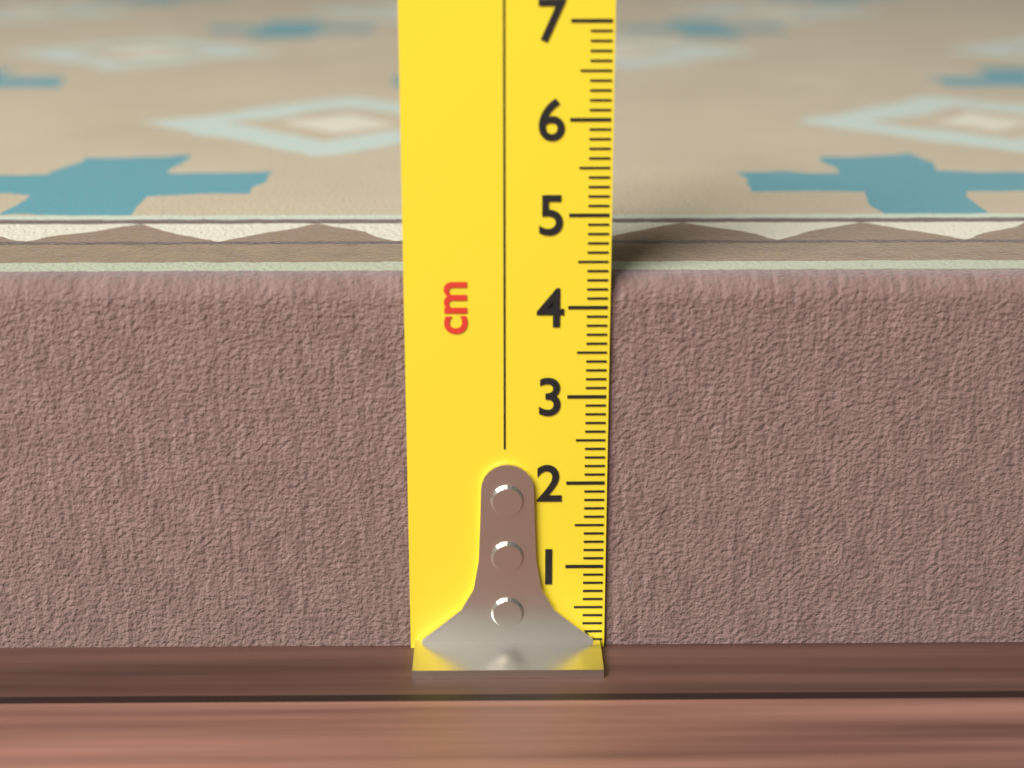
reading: 4.3 cm
